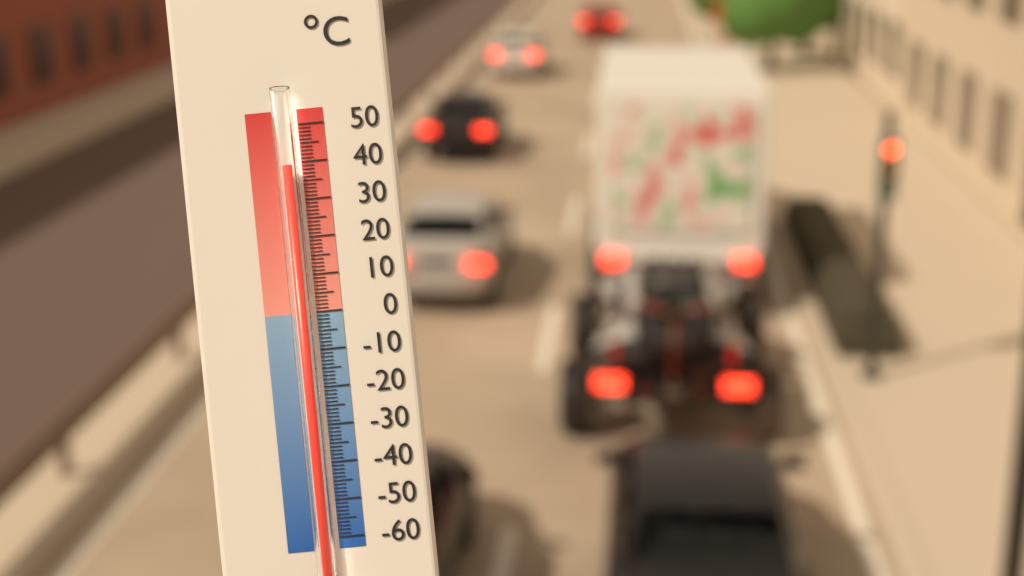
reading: 39 °C
